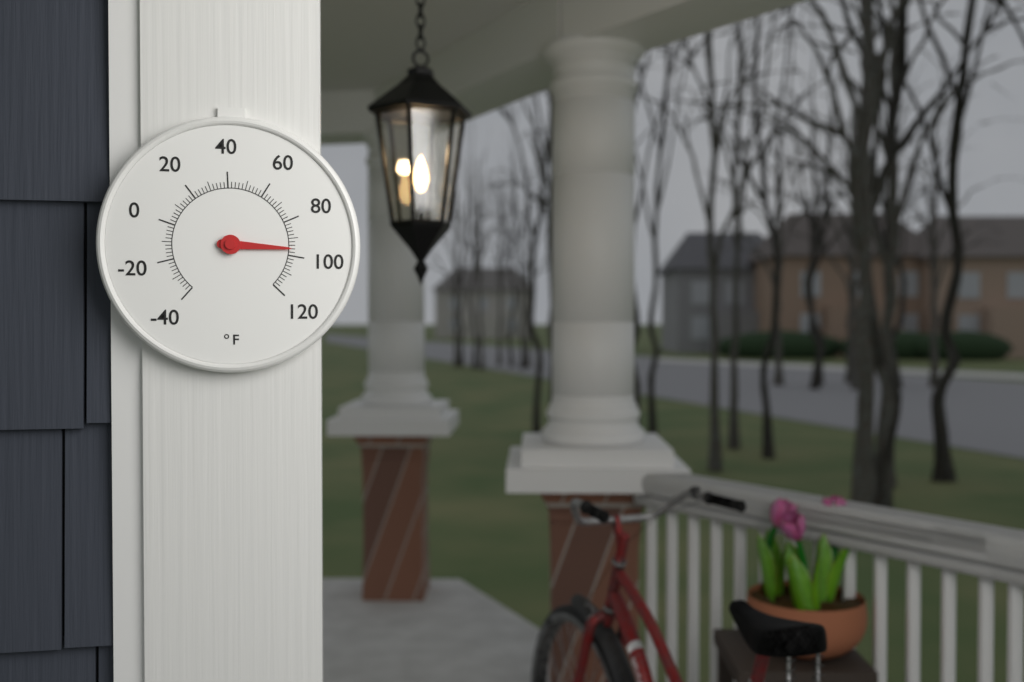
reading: 96 °F
